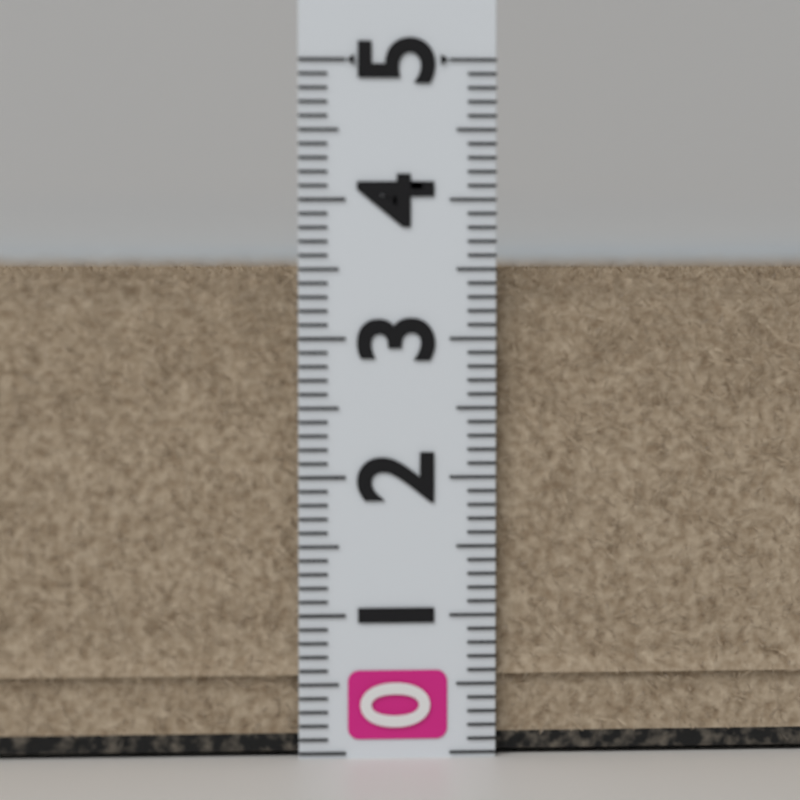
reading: 3.5 (no unit)
